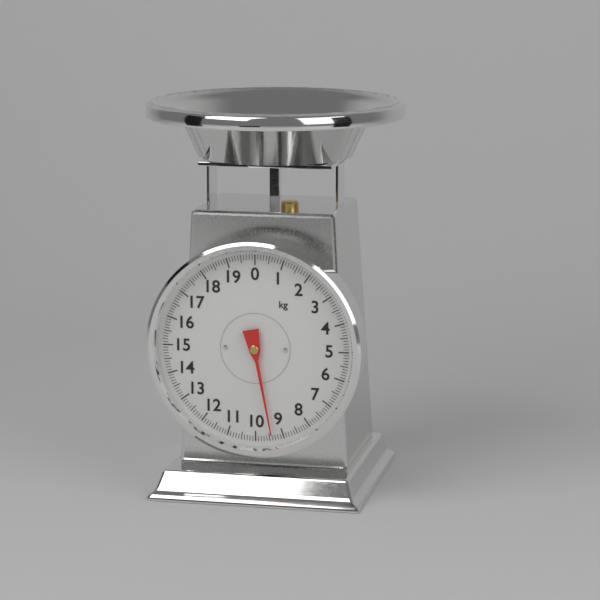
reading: 9.4 kg
